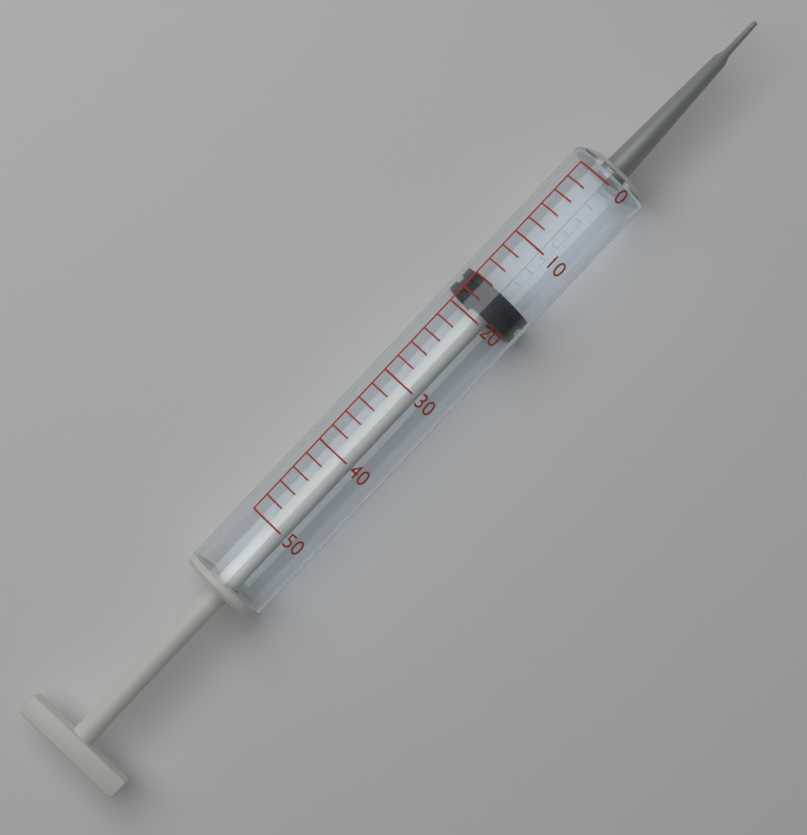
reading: 16 (no unit)
